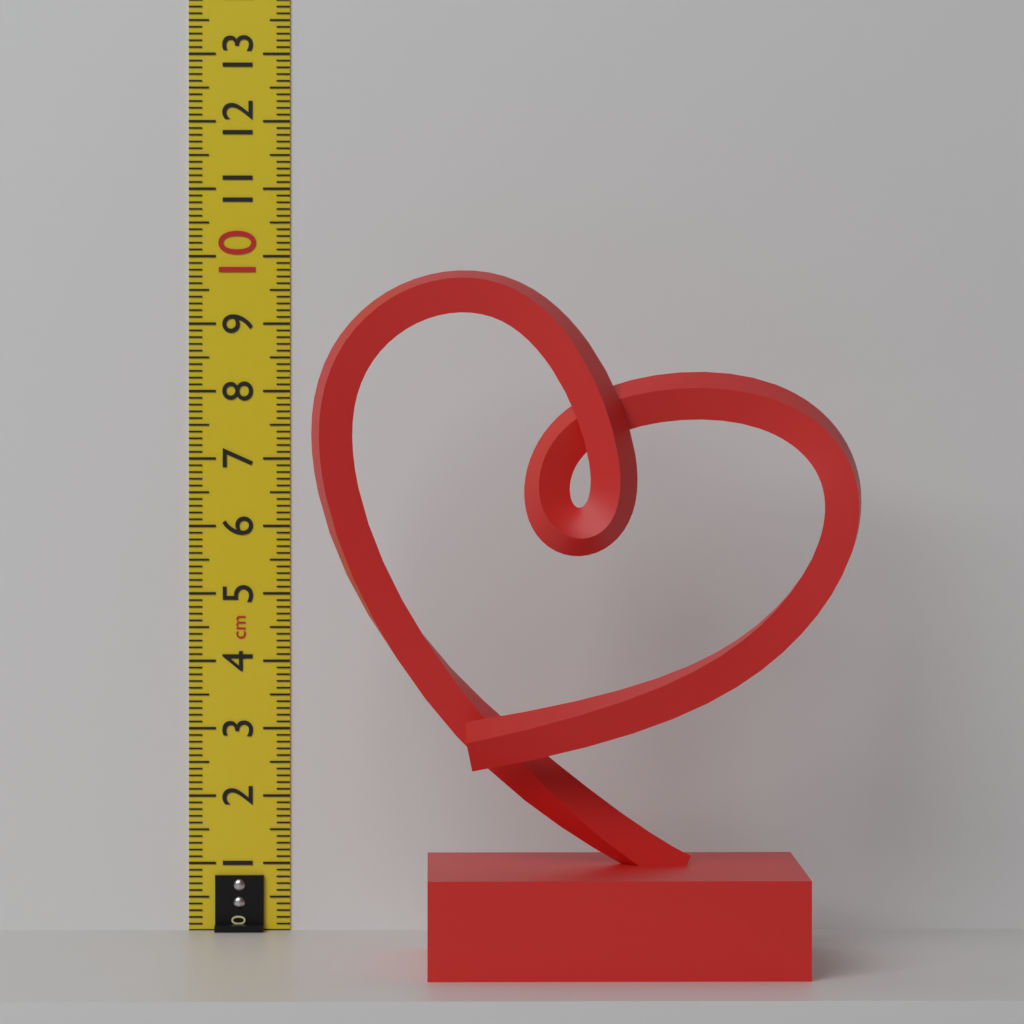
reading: 9.7 cm
